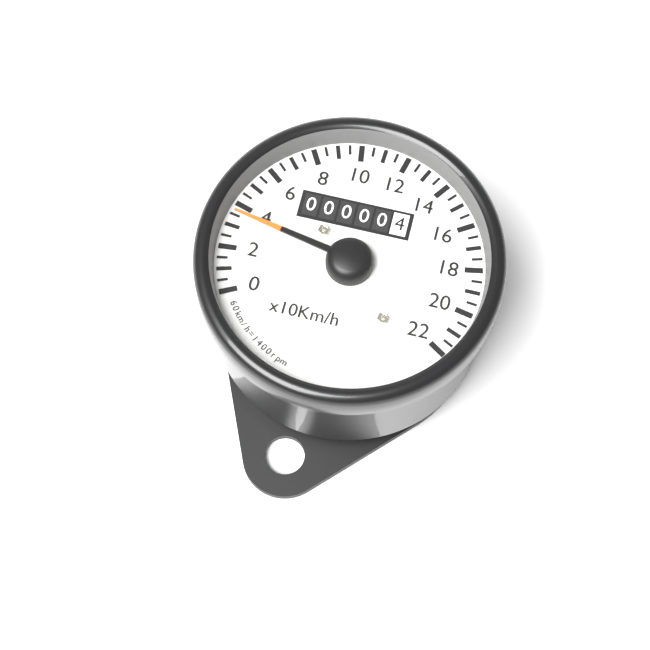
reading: 3.5 x10 km/h
